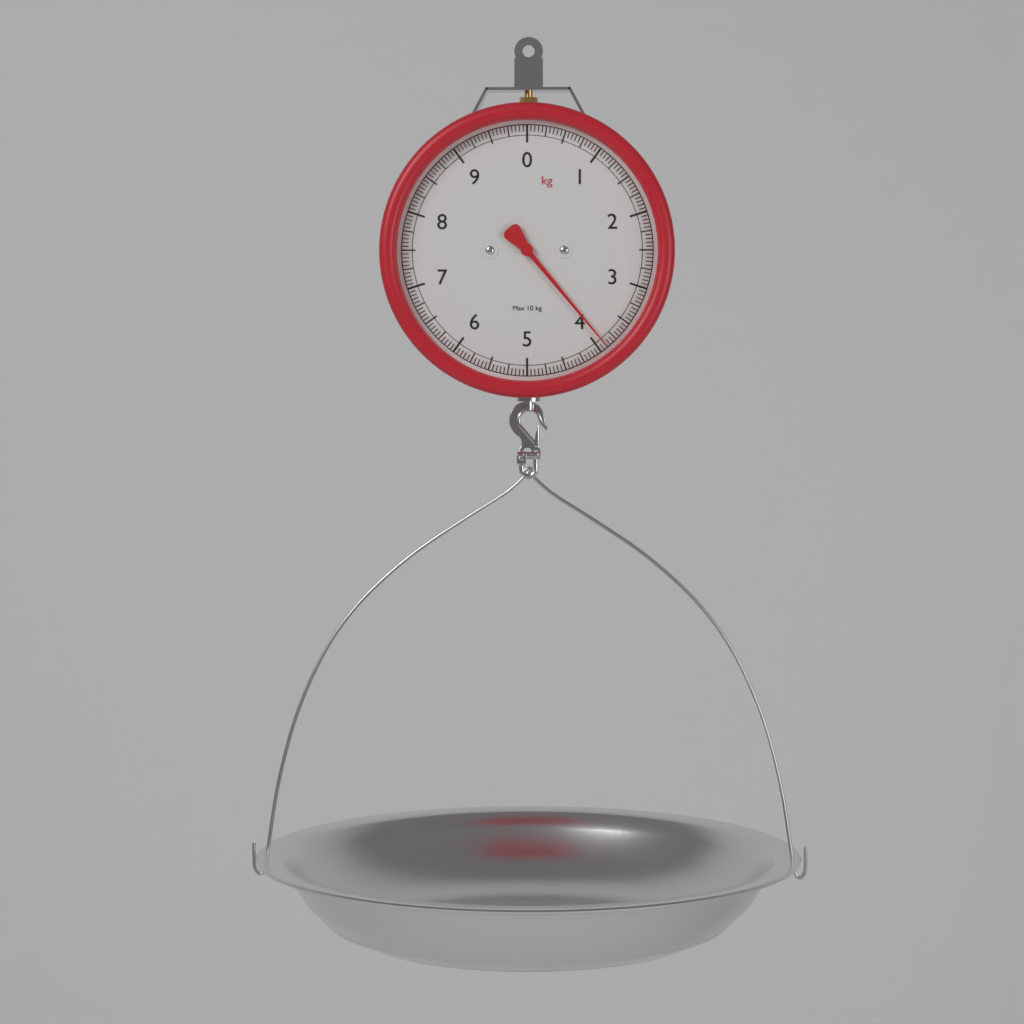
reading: 3.90 kg
